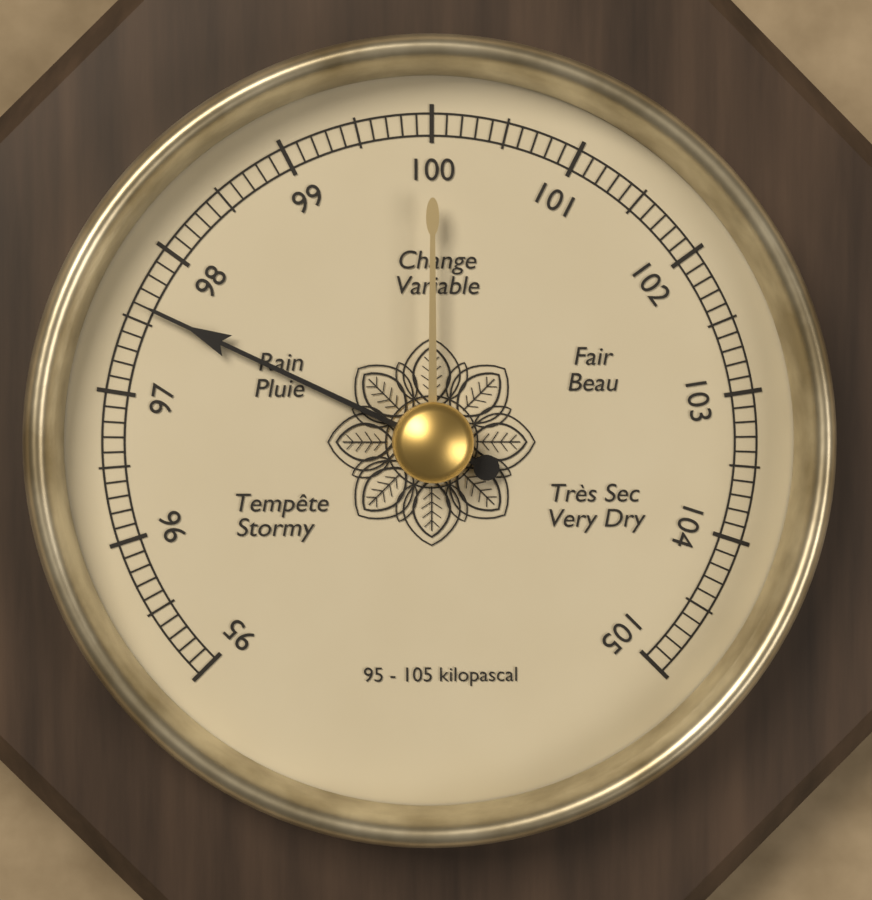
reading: 97.6 kPa
